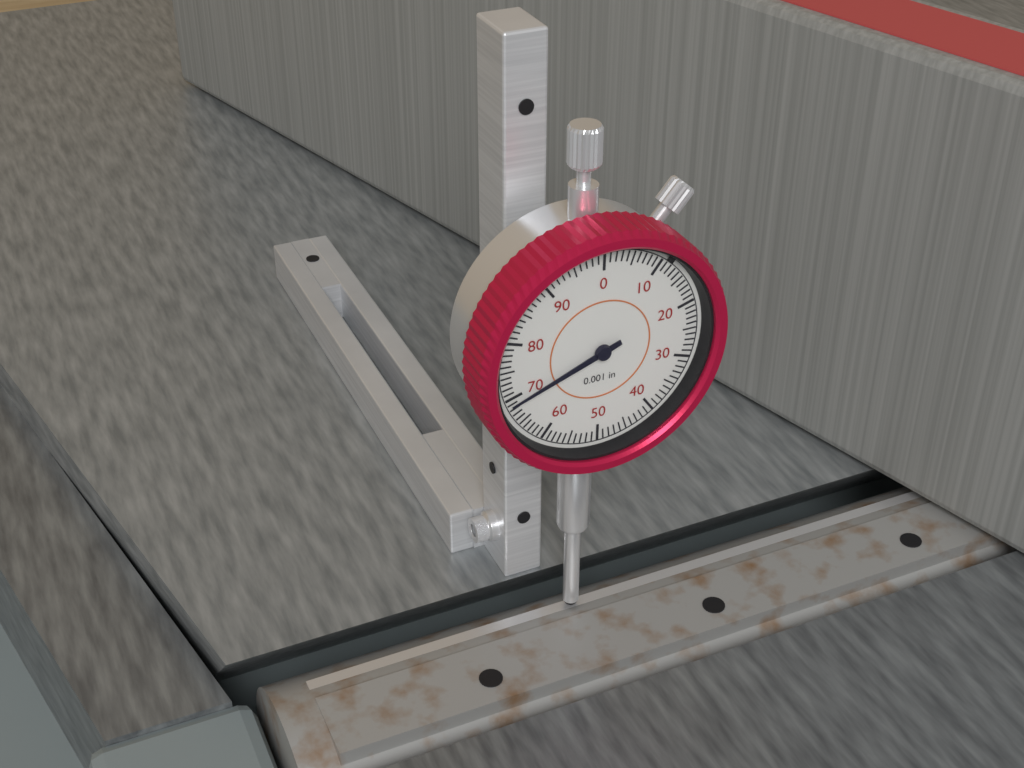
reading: 0.069 in
